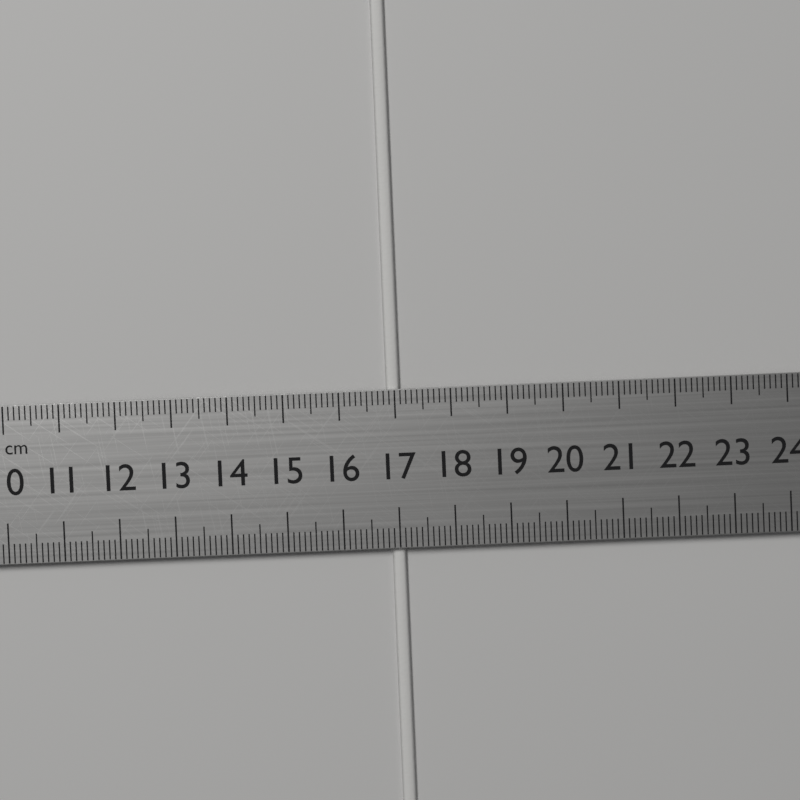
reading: 17.1 cm
